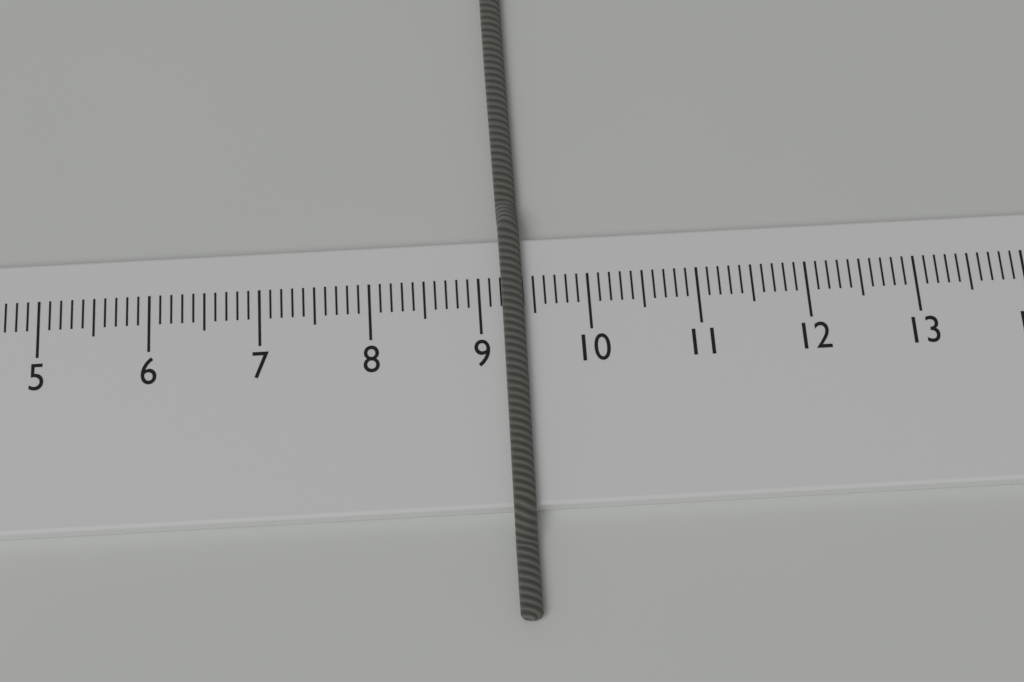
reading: 9.4 cm
